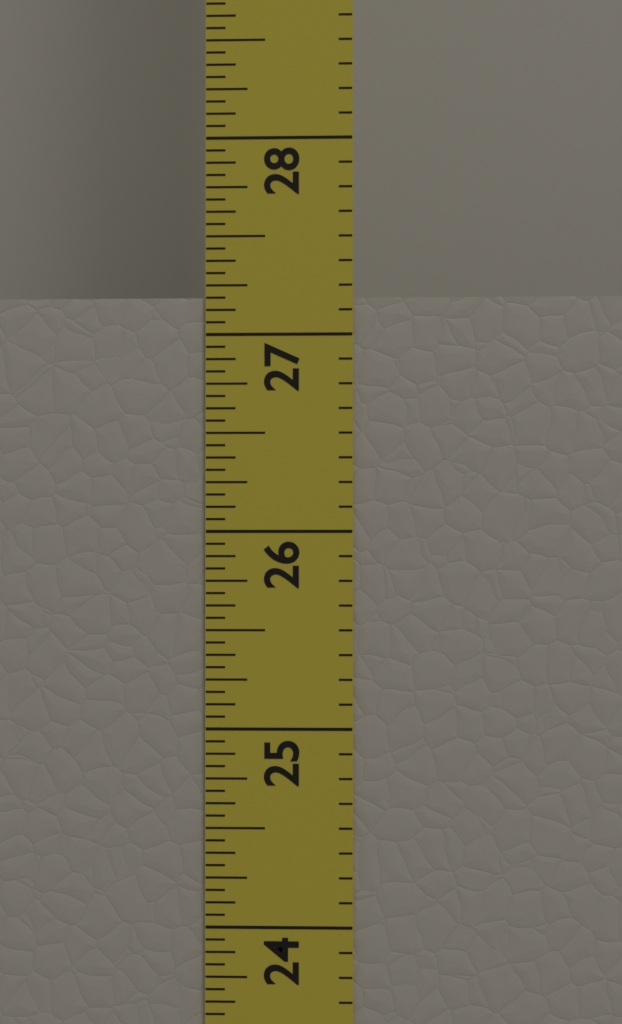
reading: 27.1875 in
